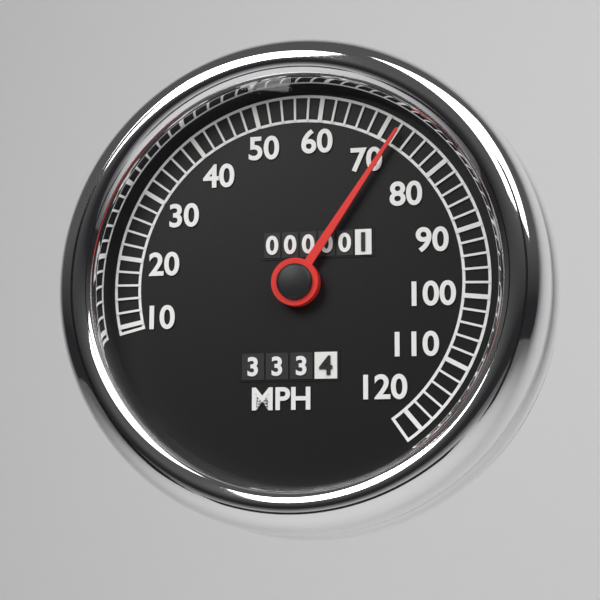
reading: 72 MPH
